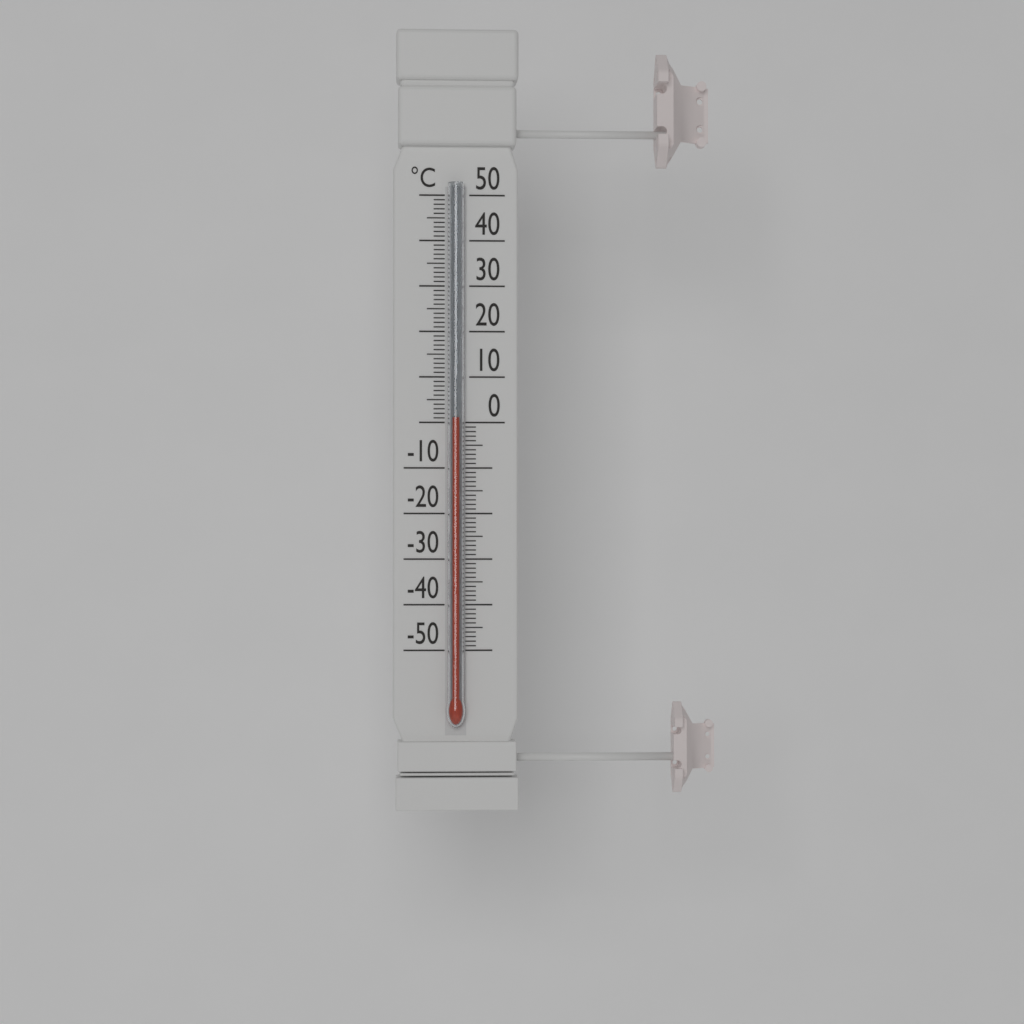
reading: 1 °C
